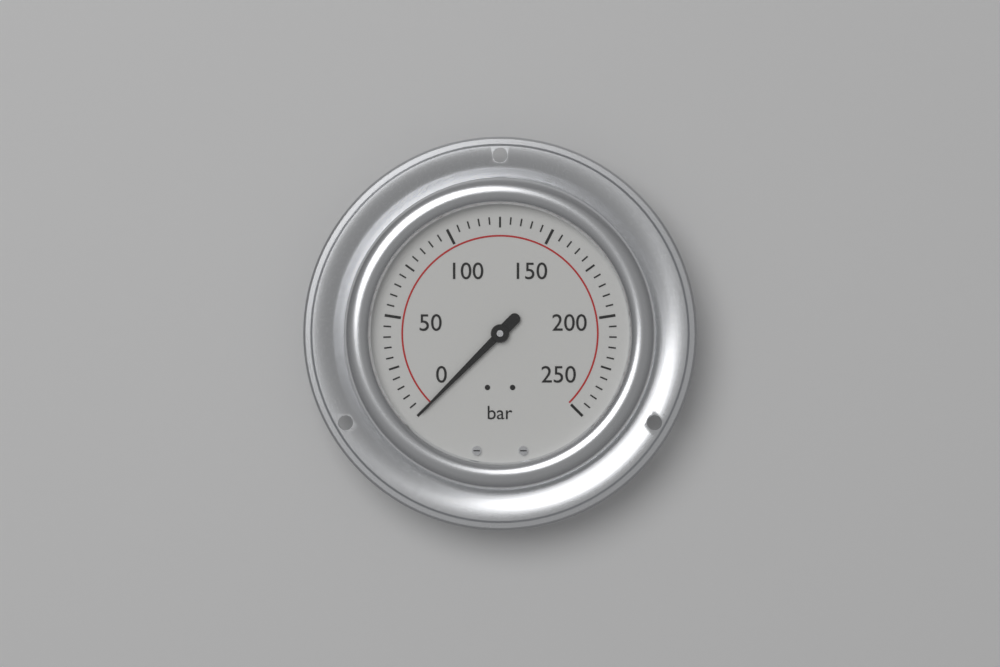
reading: 0 bar
